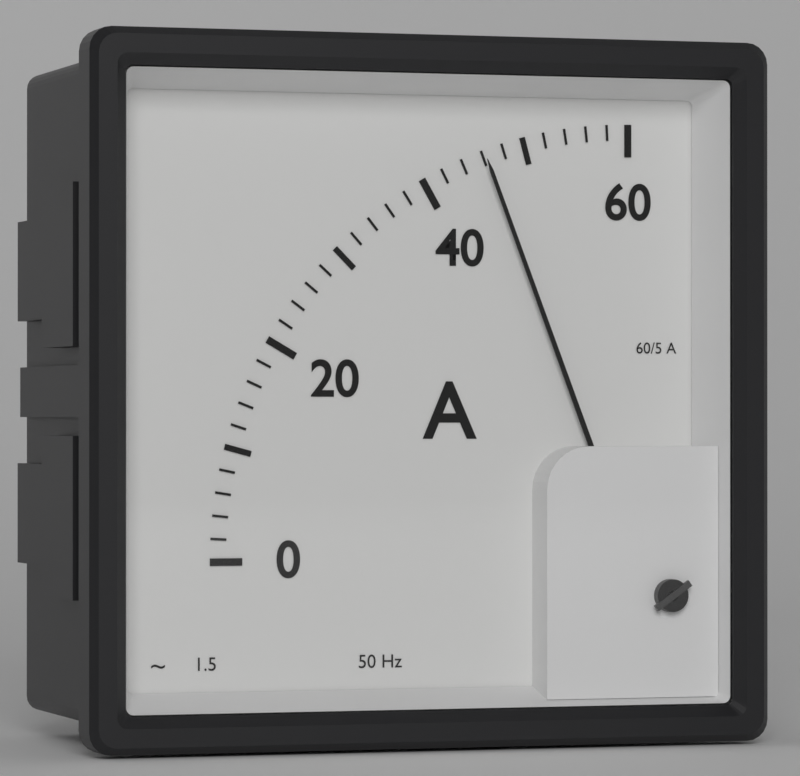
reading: 46 A
